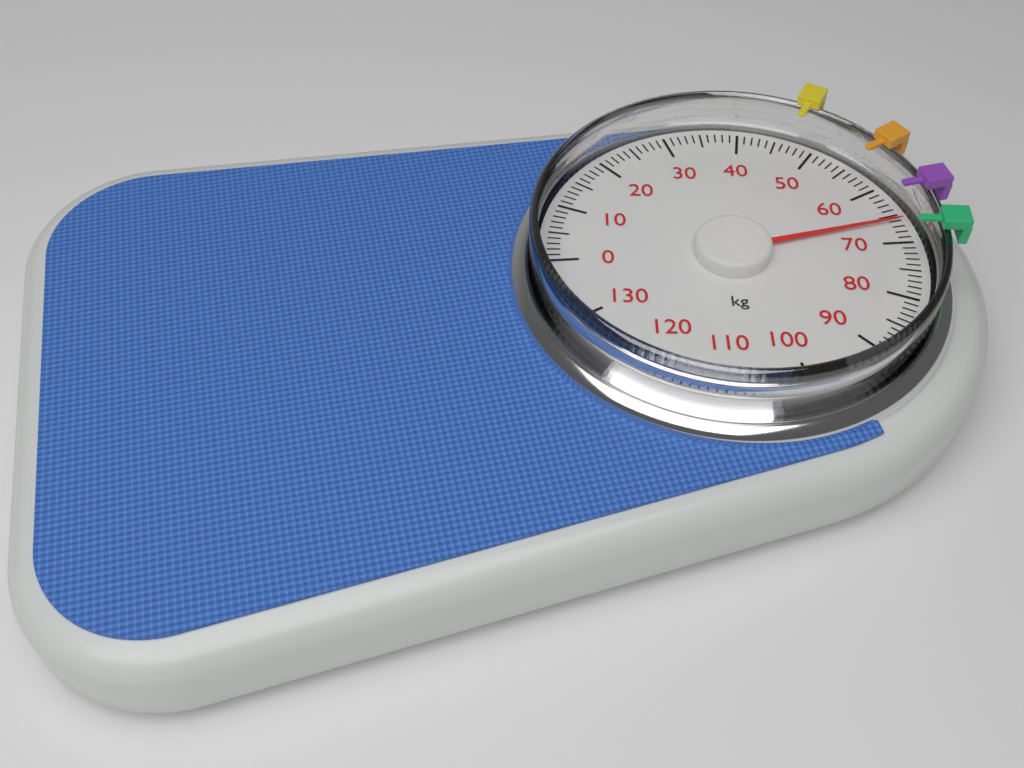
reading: 66 kg
